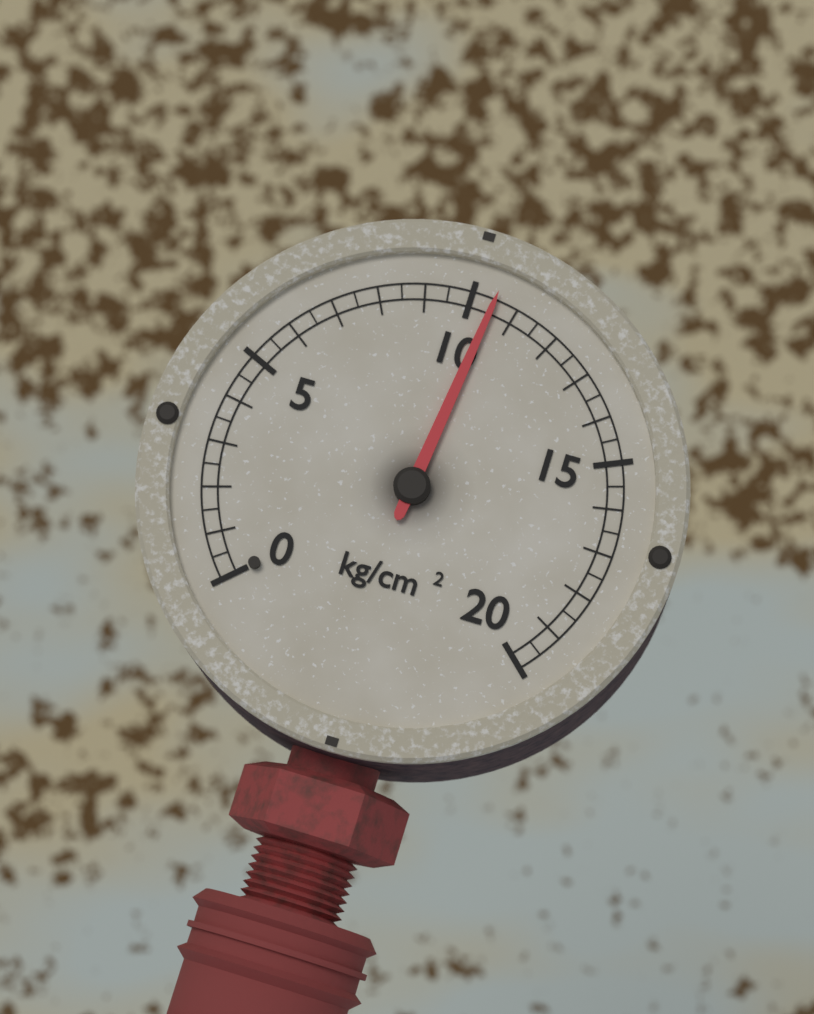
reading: 10.5 kg/cm²
